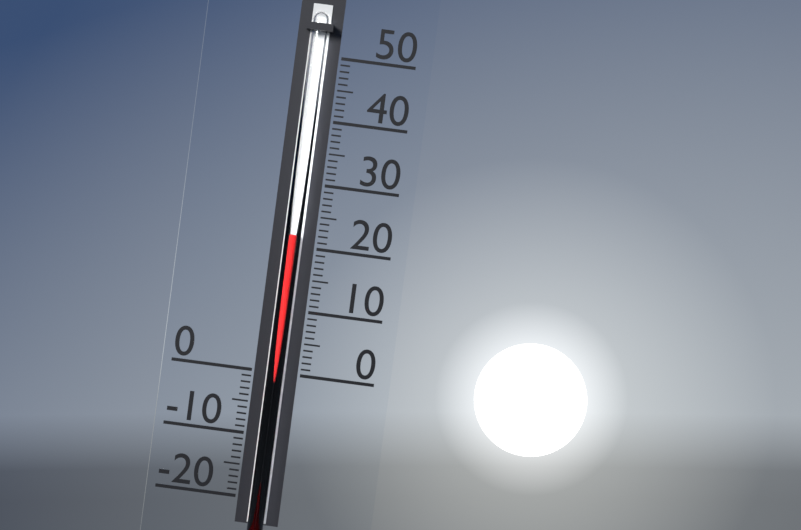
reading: 22 (no unit)
